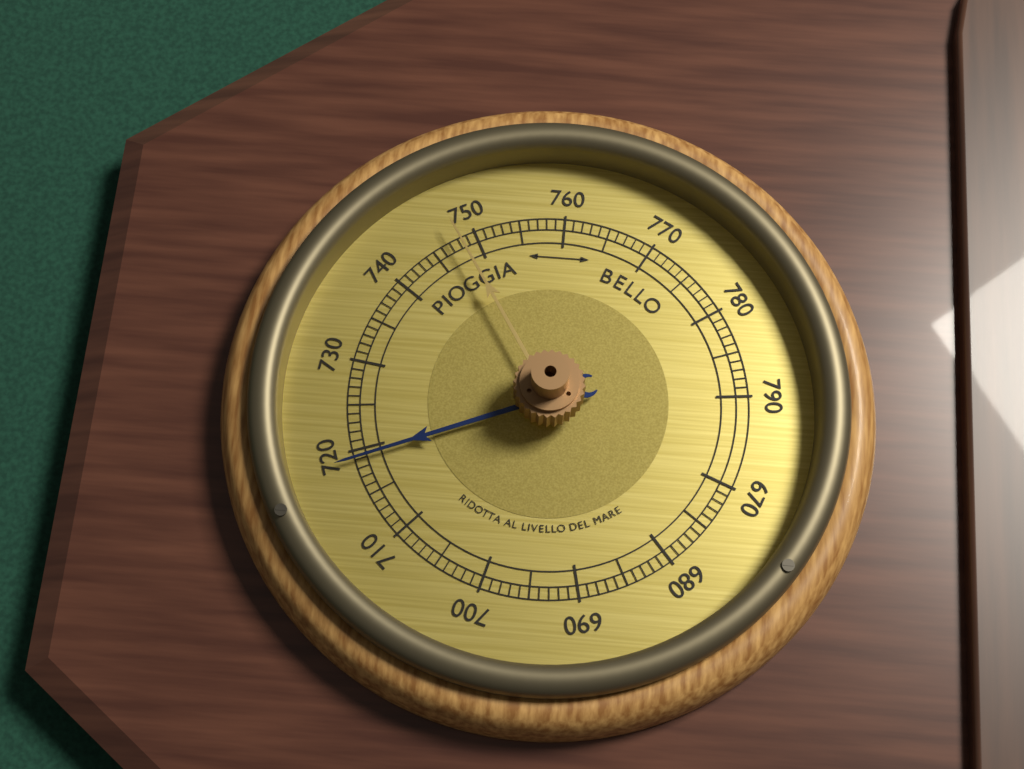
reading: 719 (no unit)
